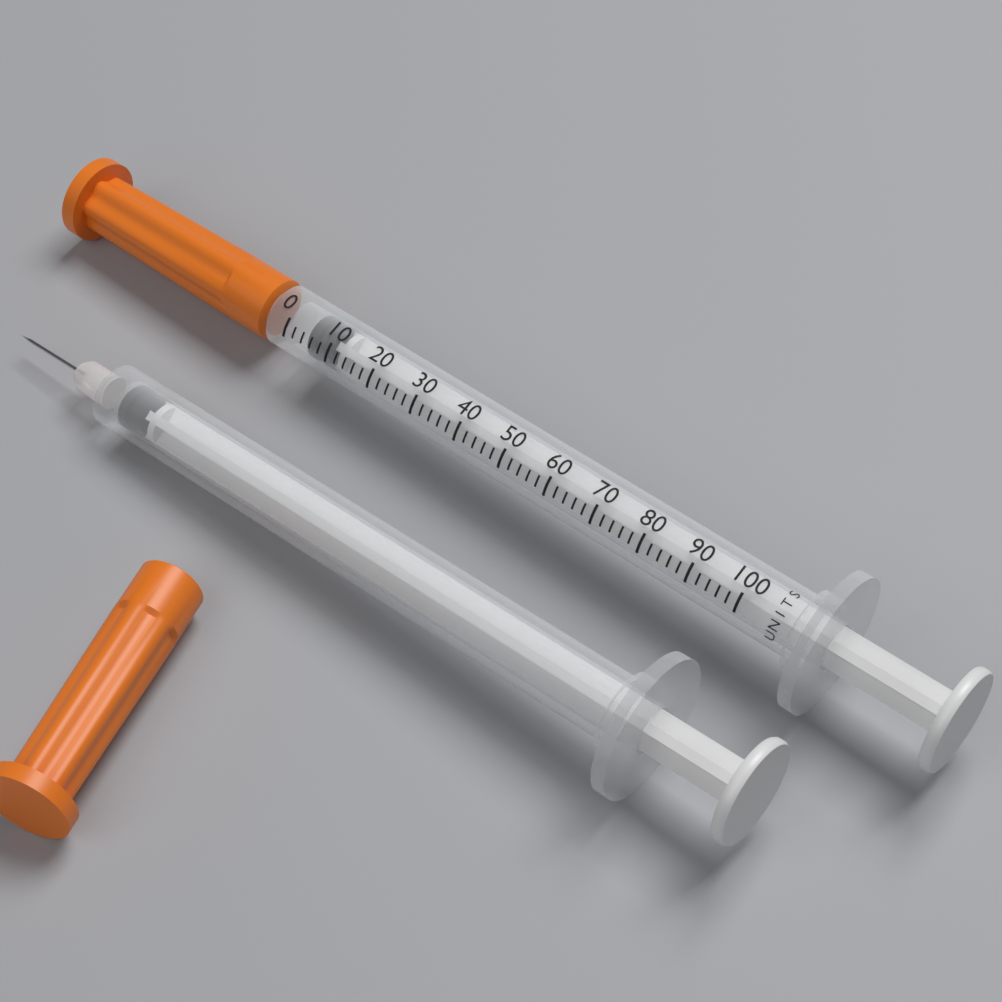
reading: 4 units
